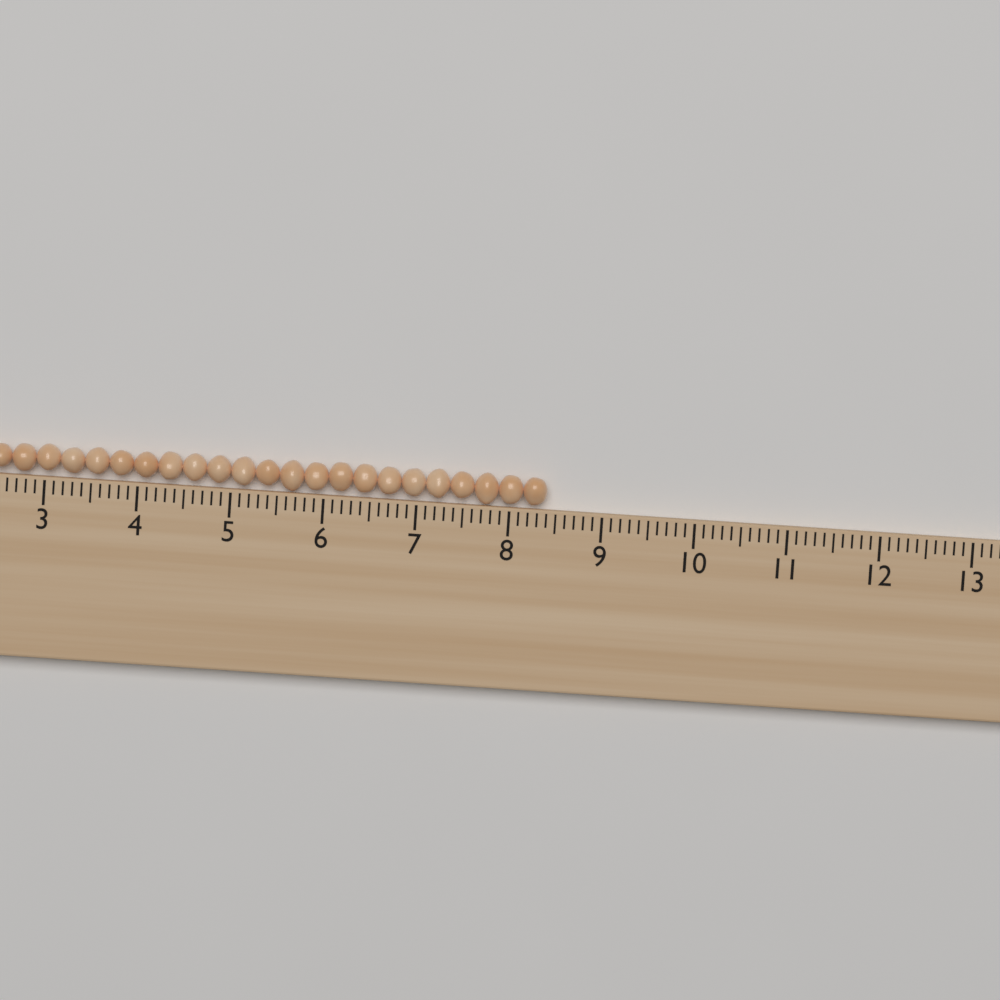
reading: 8.4 (no unit)
